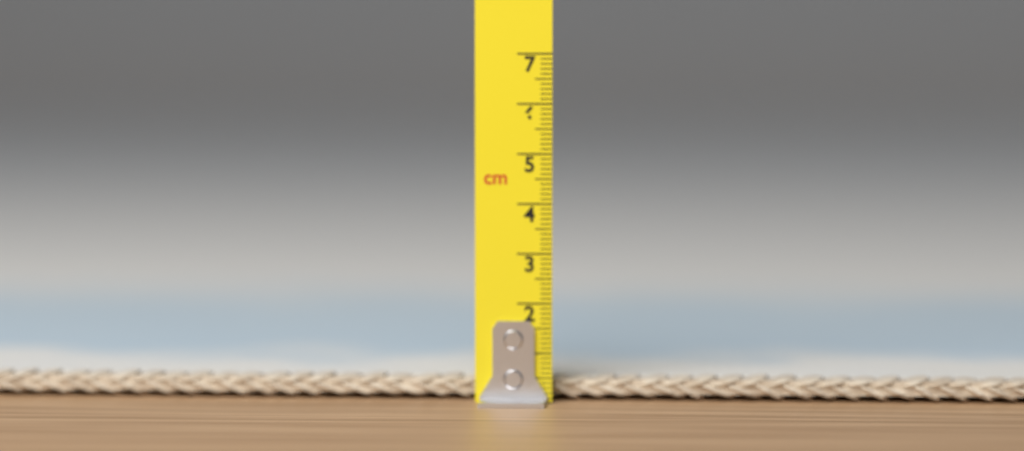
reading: 0.5 cm
